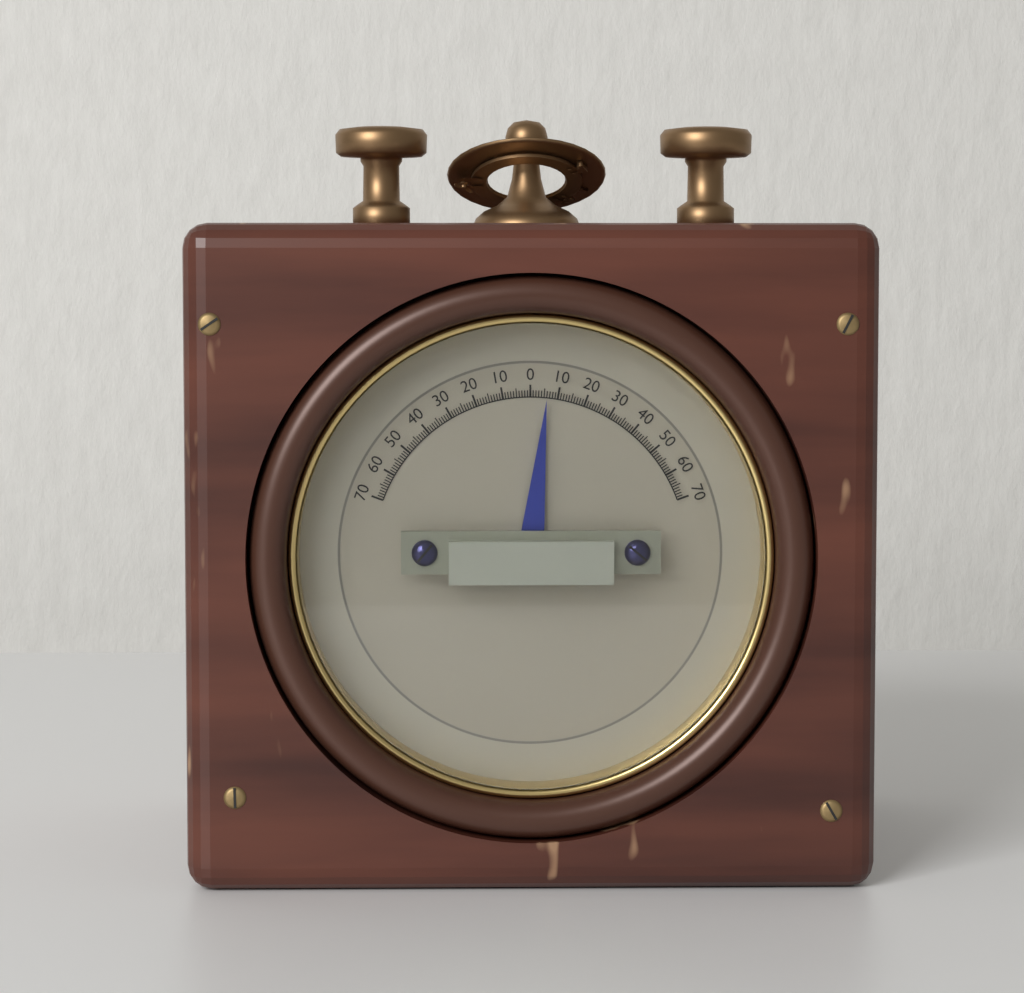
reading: 6 (no unit)
